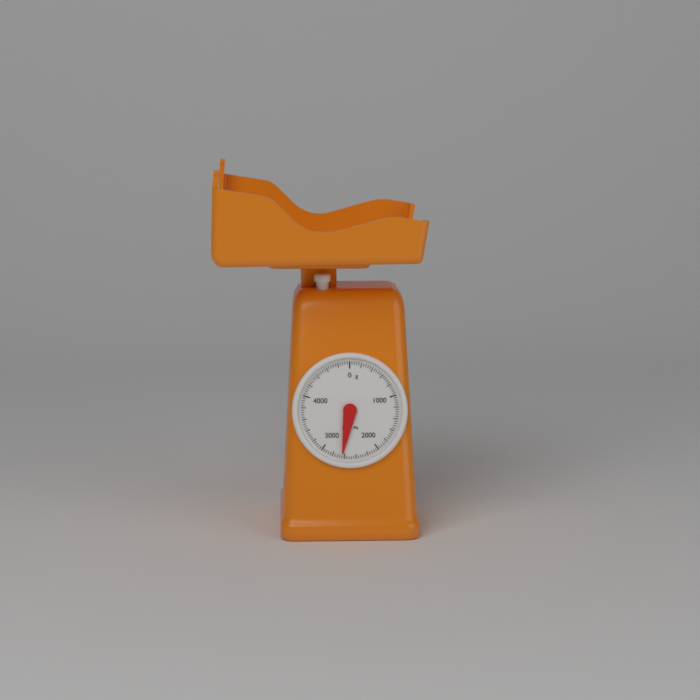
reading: 2640 g
